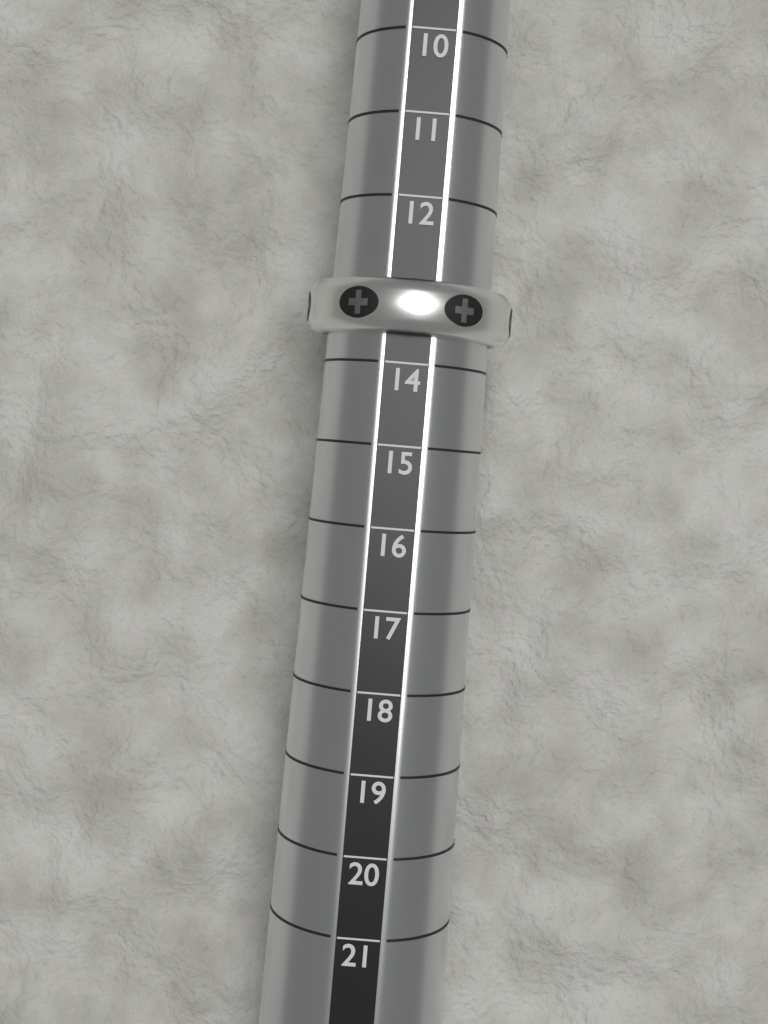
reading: 13 (no unit)
